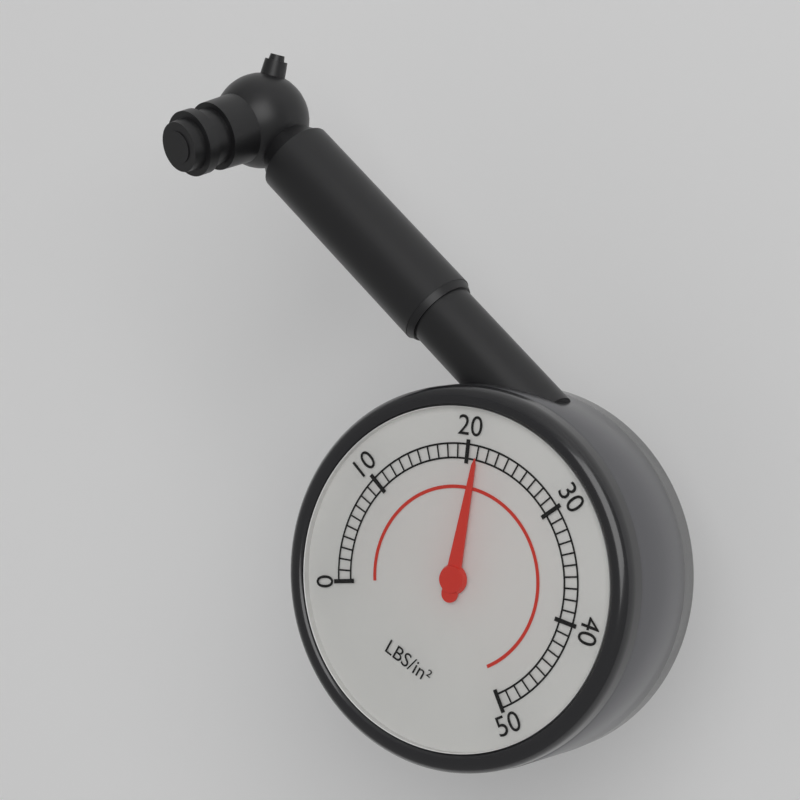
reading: 21 psi
